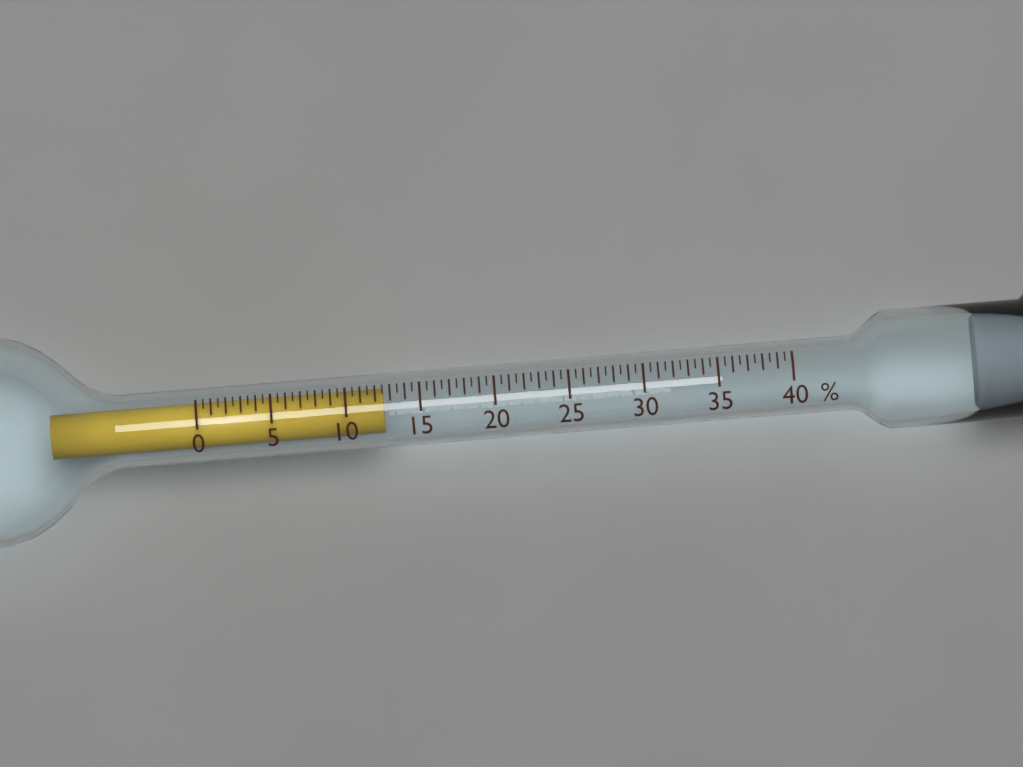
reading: 12.5 %
